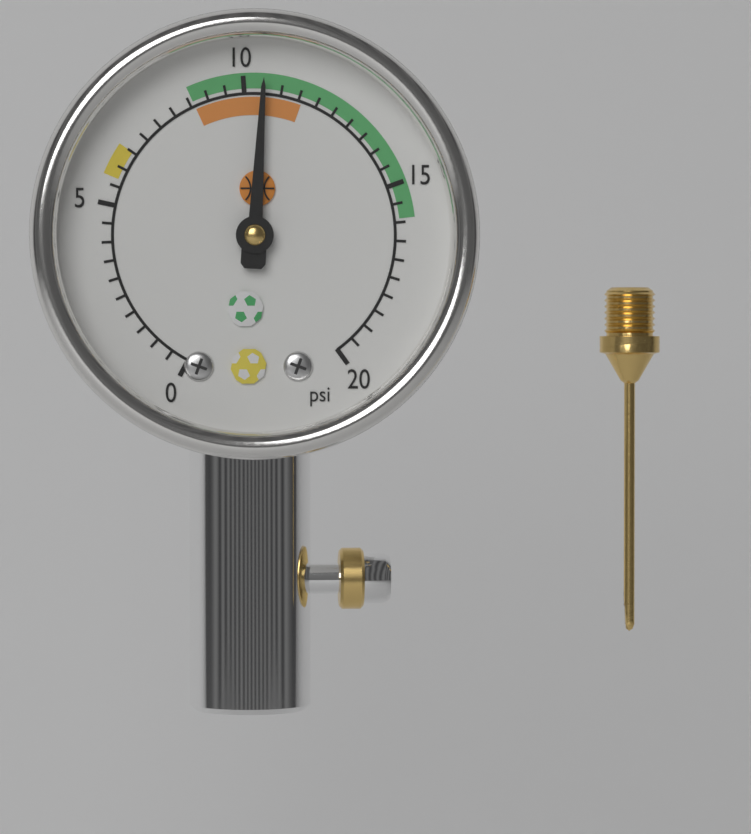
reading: 10.5 psi
